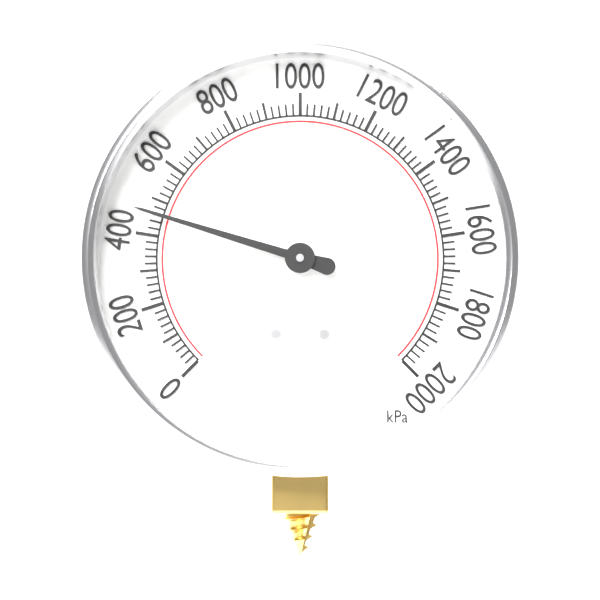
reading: 460 kPa
